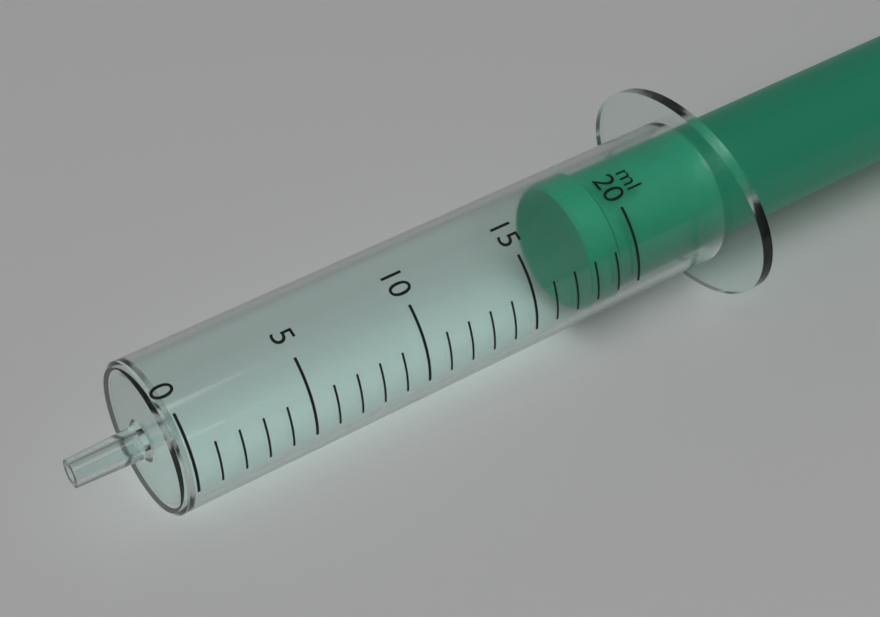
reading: 18 ml
